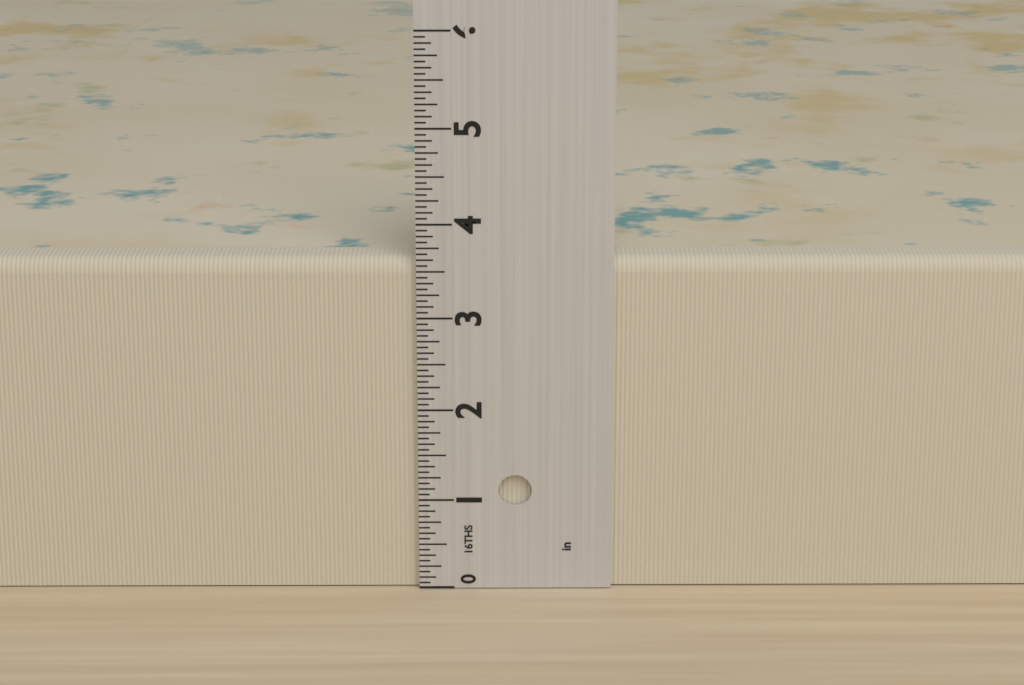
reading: 3.6250 in
